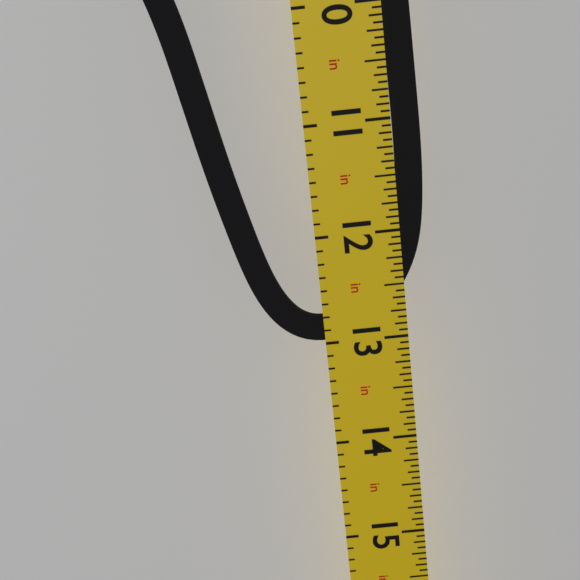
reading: 13.0000 in
